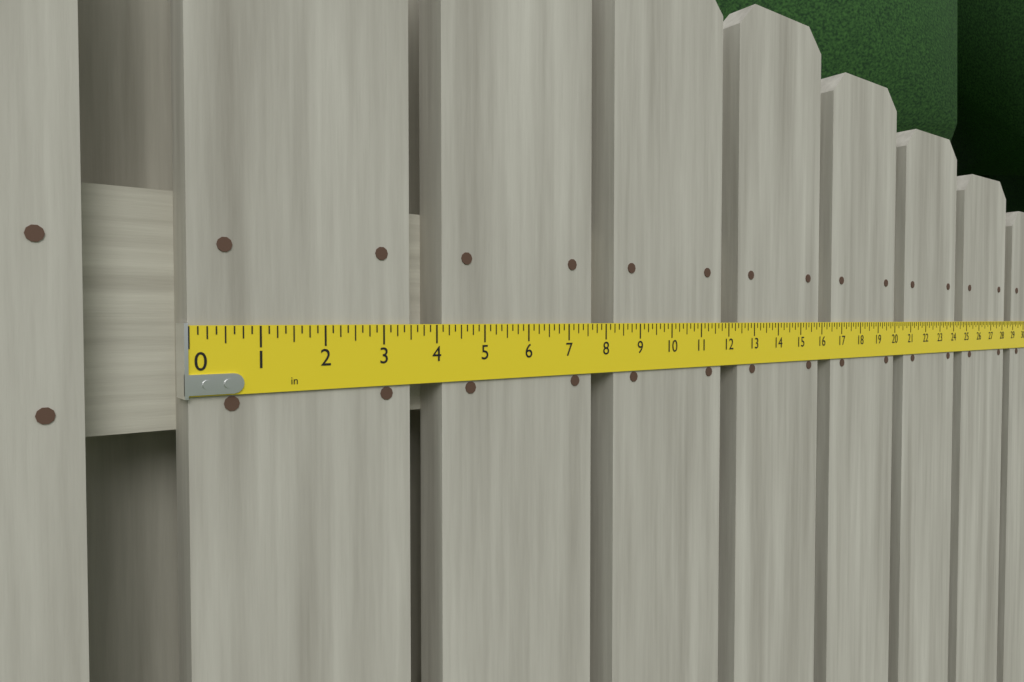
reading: 3.500 in
